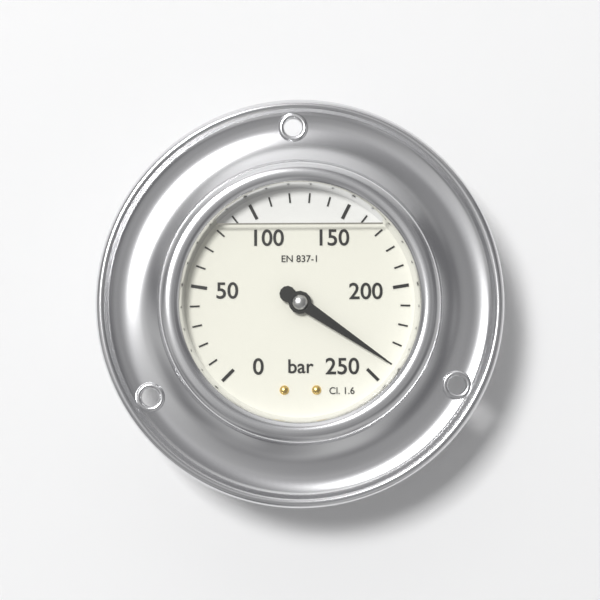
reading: 240 bar
